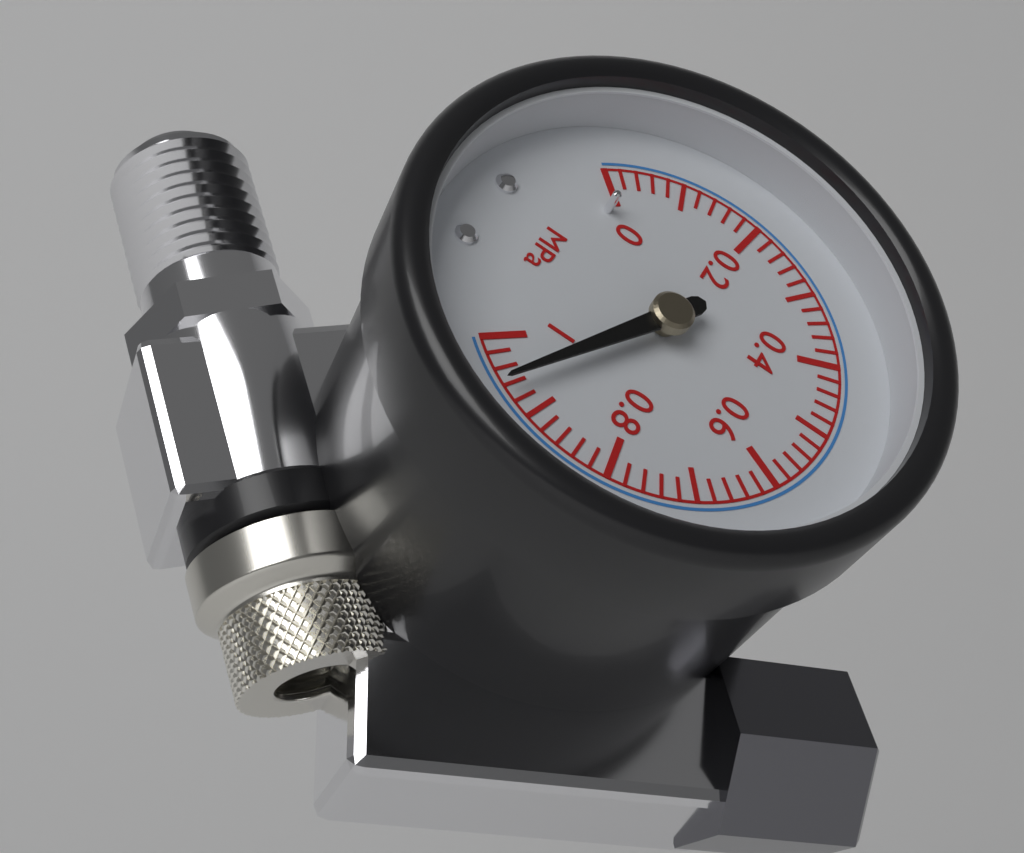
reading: 0.94 MPa
